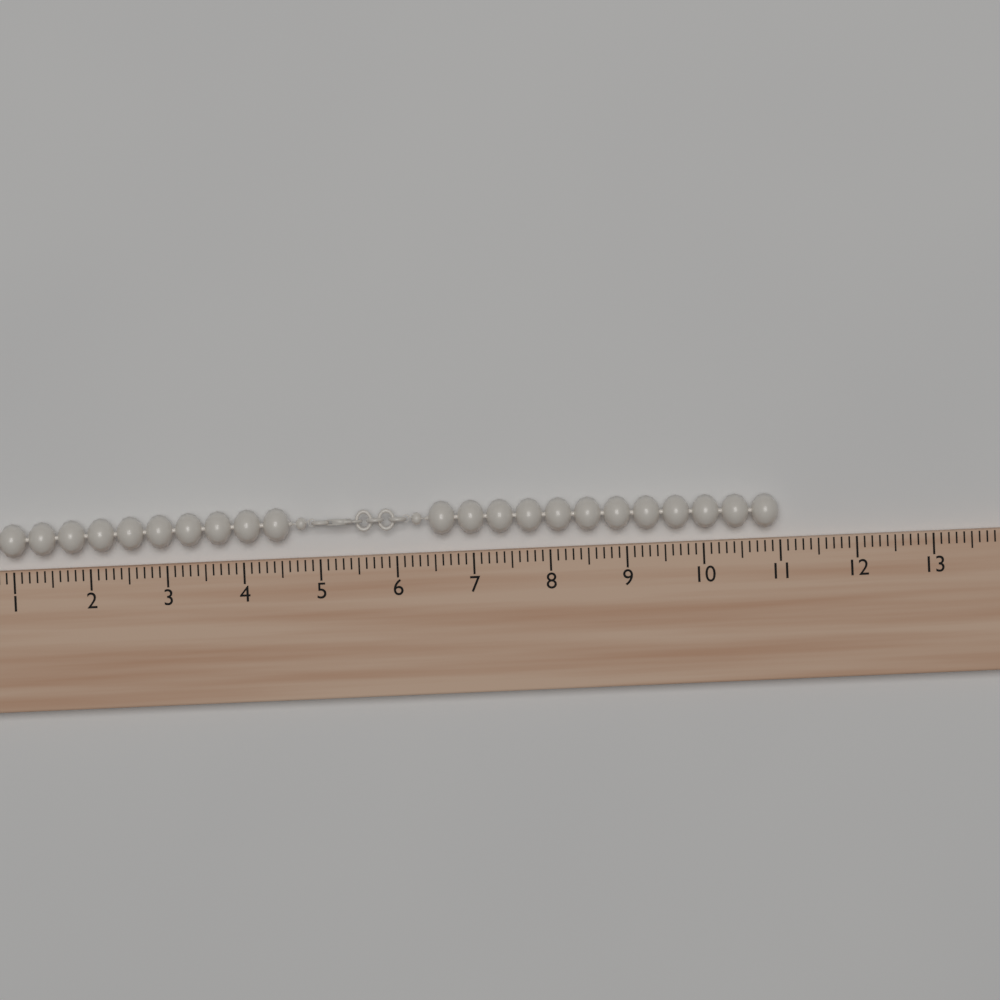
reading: 11.0 (no unit)
